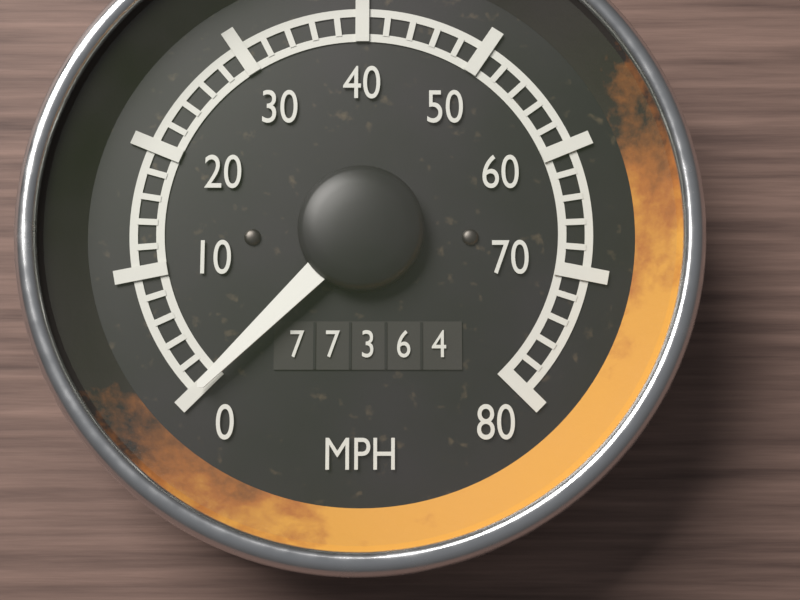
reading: 0 MPH
